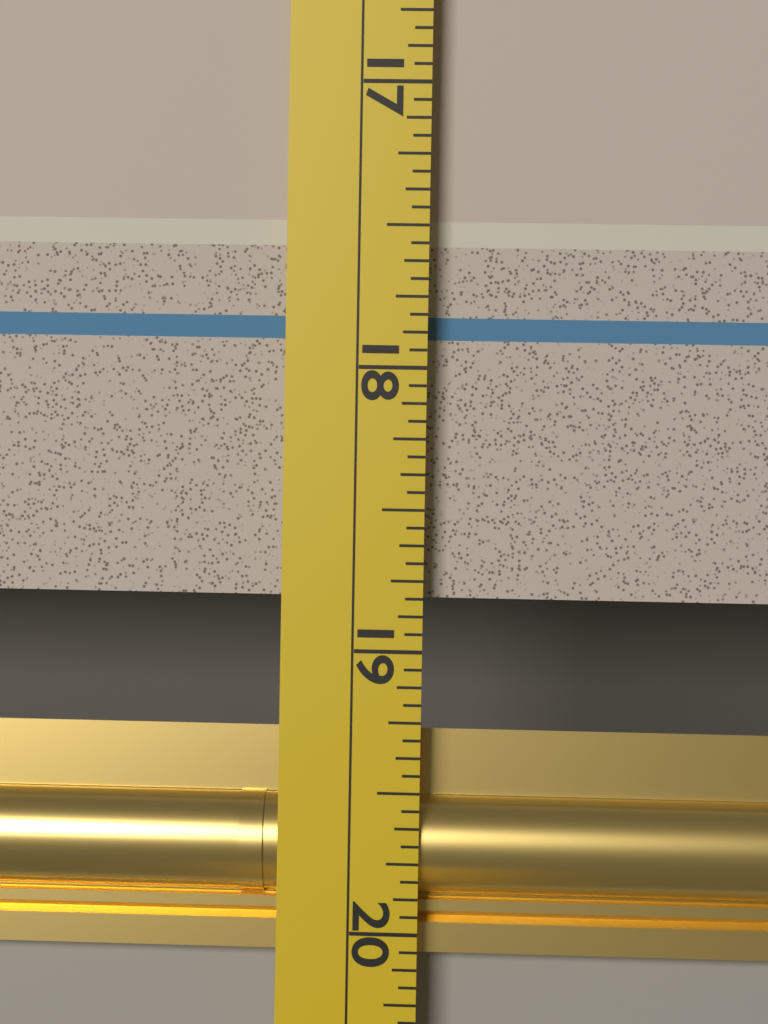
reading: 18.8125 (no unit)
